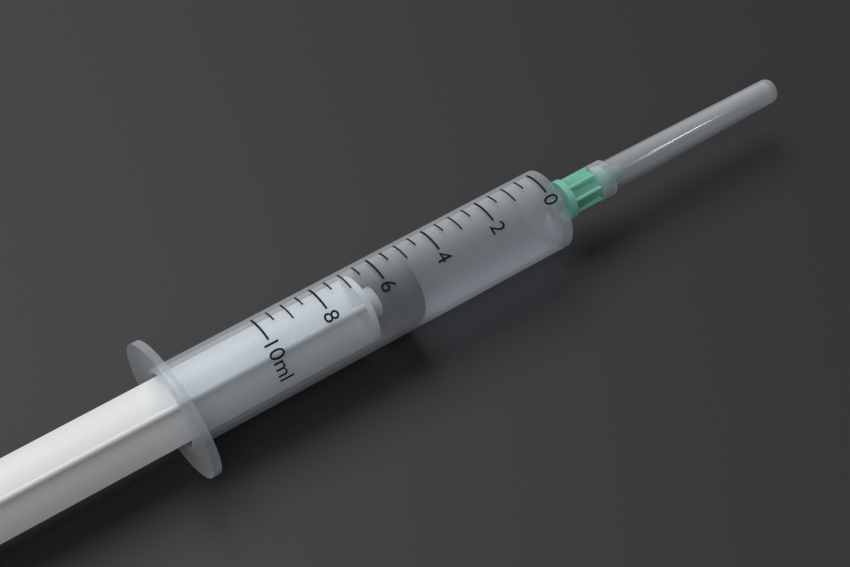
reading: 5.0 ml
